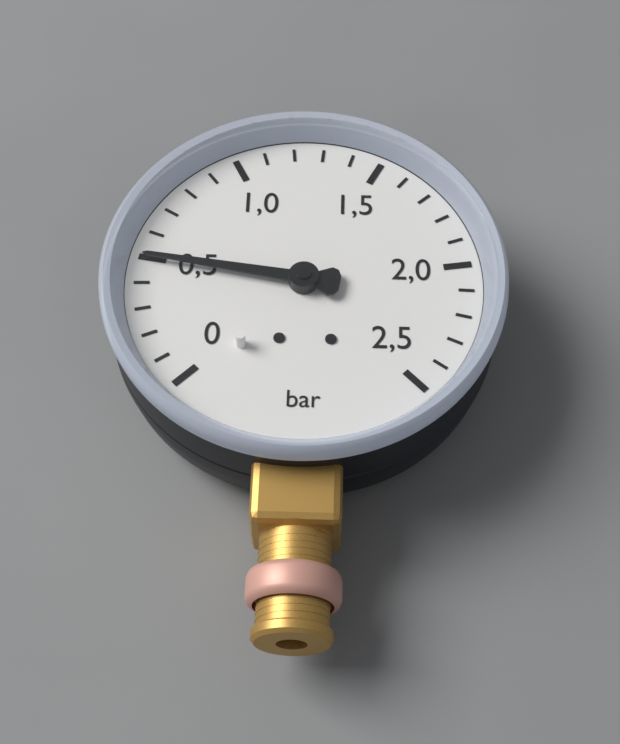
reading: 0.5 bar
